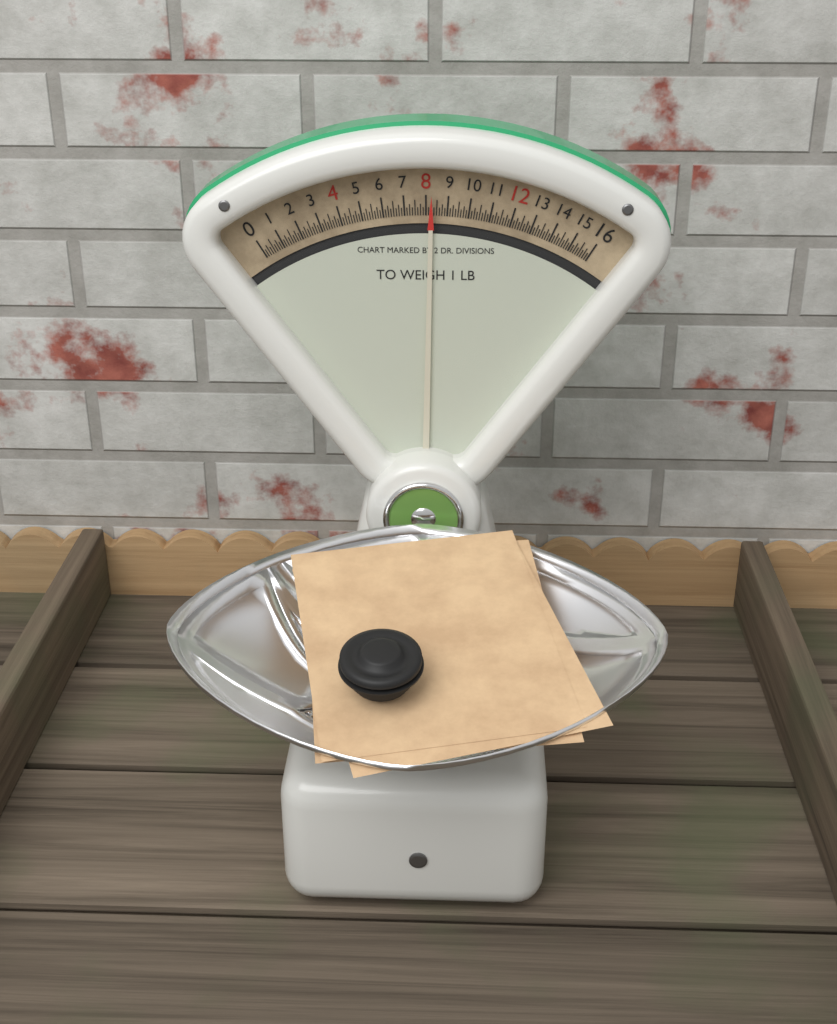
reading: 8.250 oz
